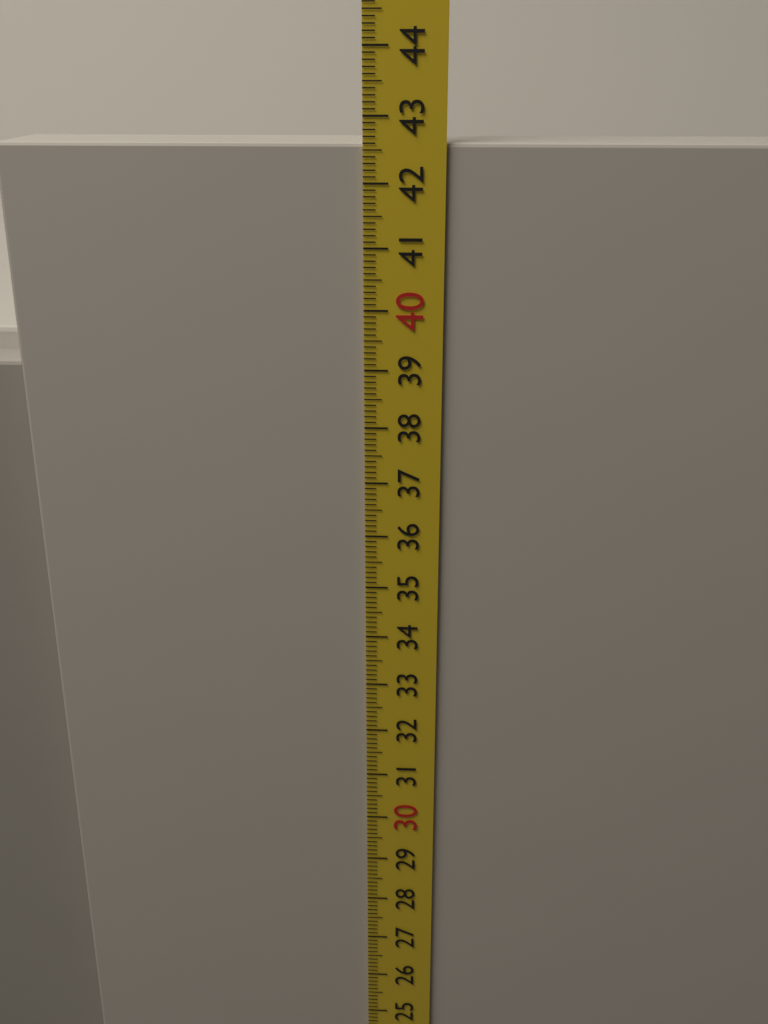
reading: 42.6 cm
